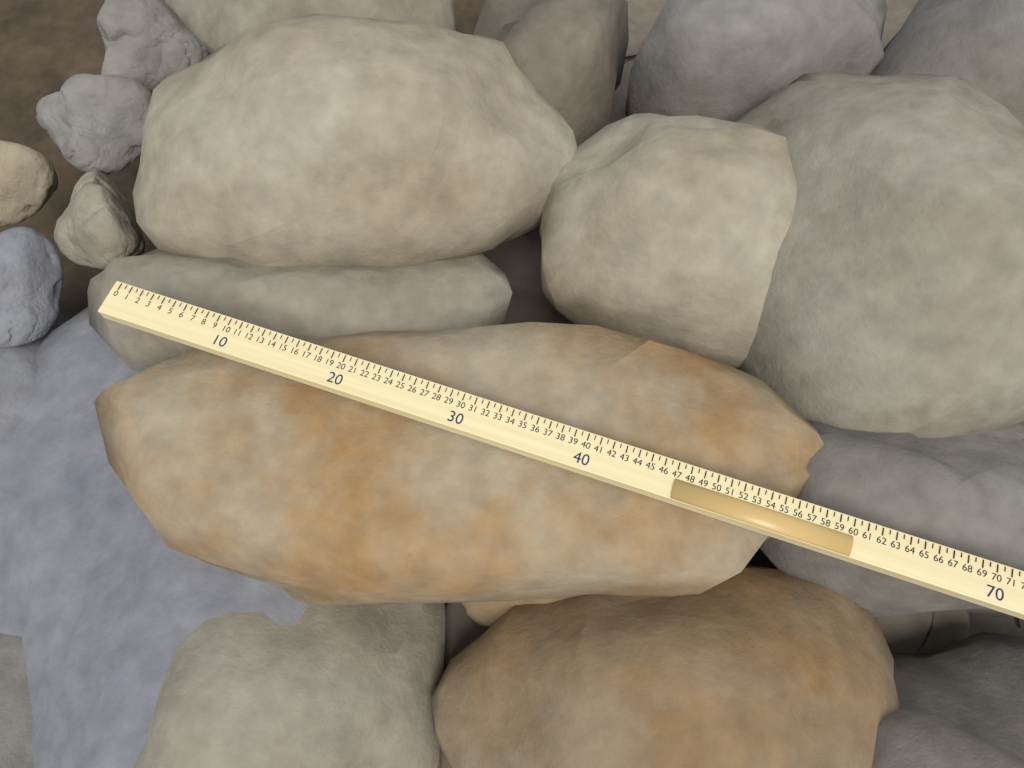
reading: 59.5 (no unit)
